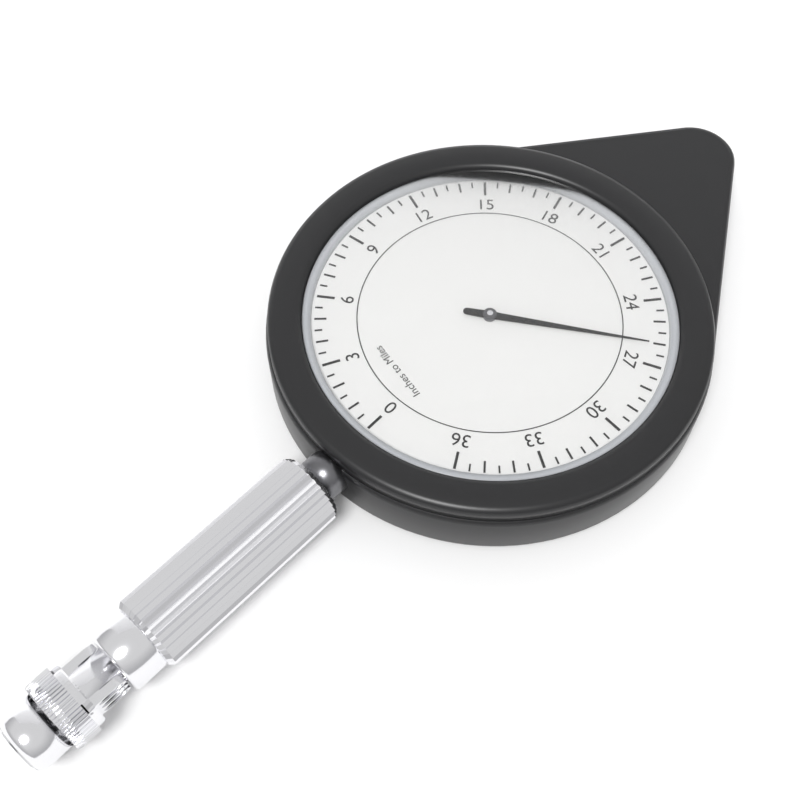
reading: 26.0 miles
